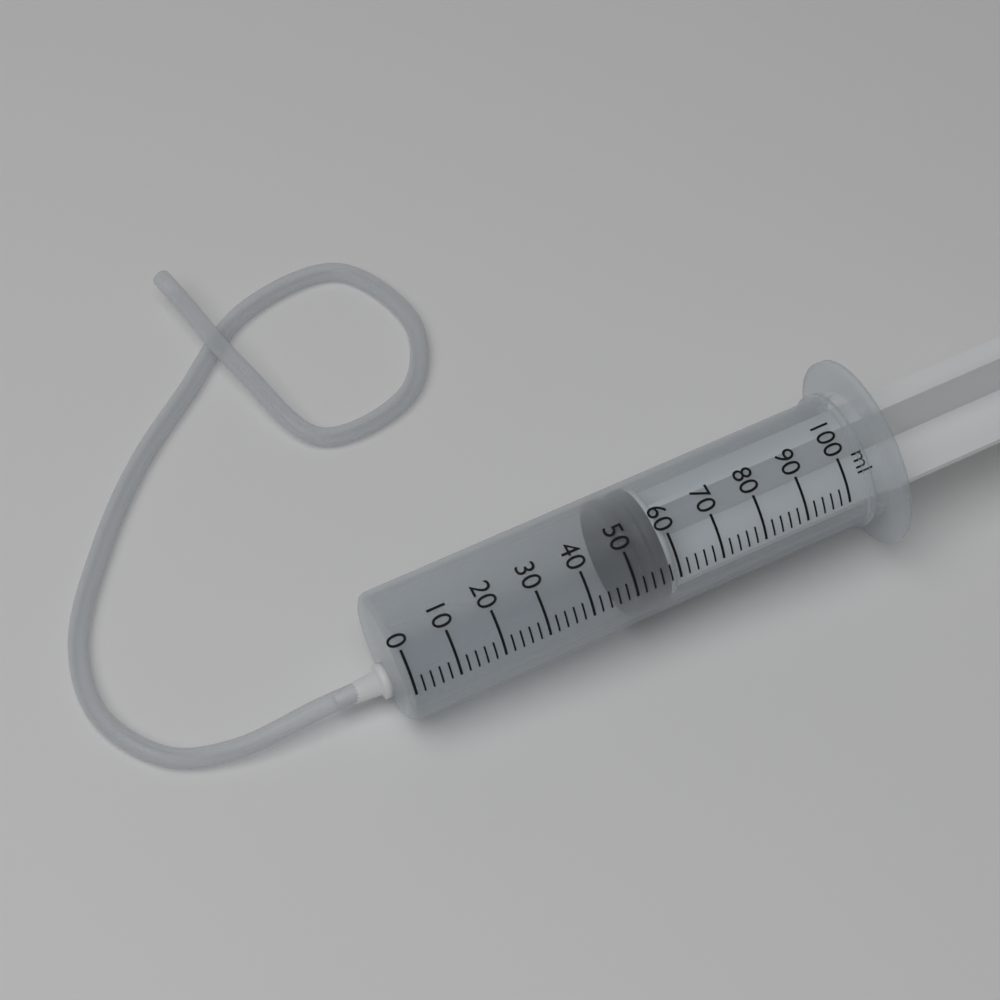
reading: 50 ml
